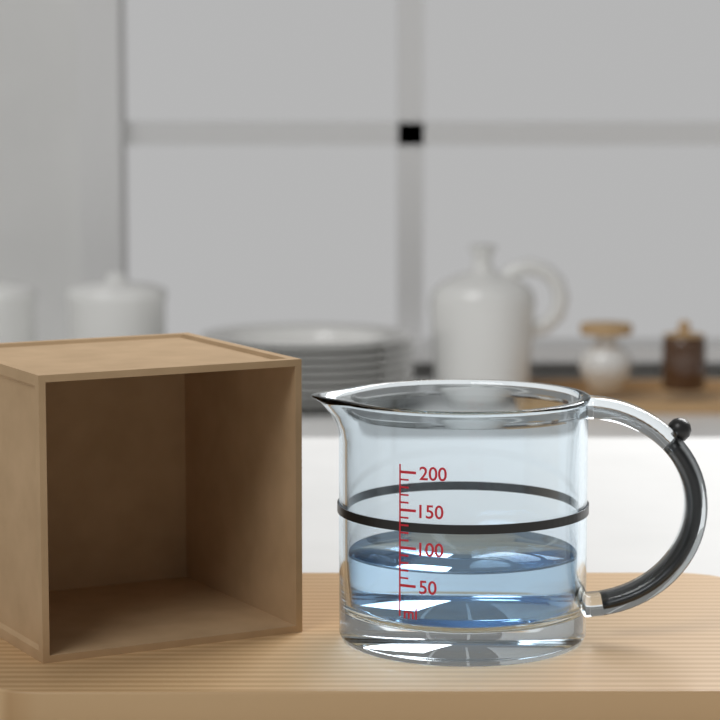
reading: 70 ml
